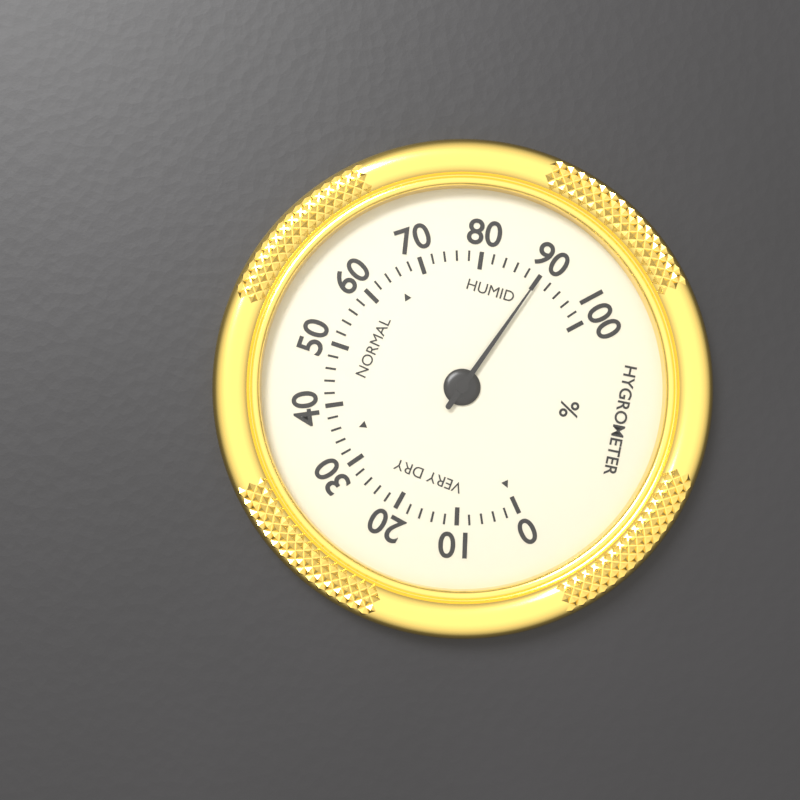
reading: 90 %
